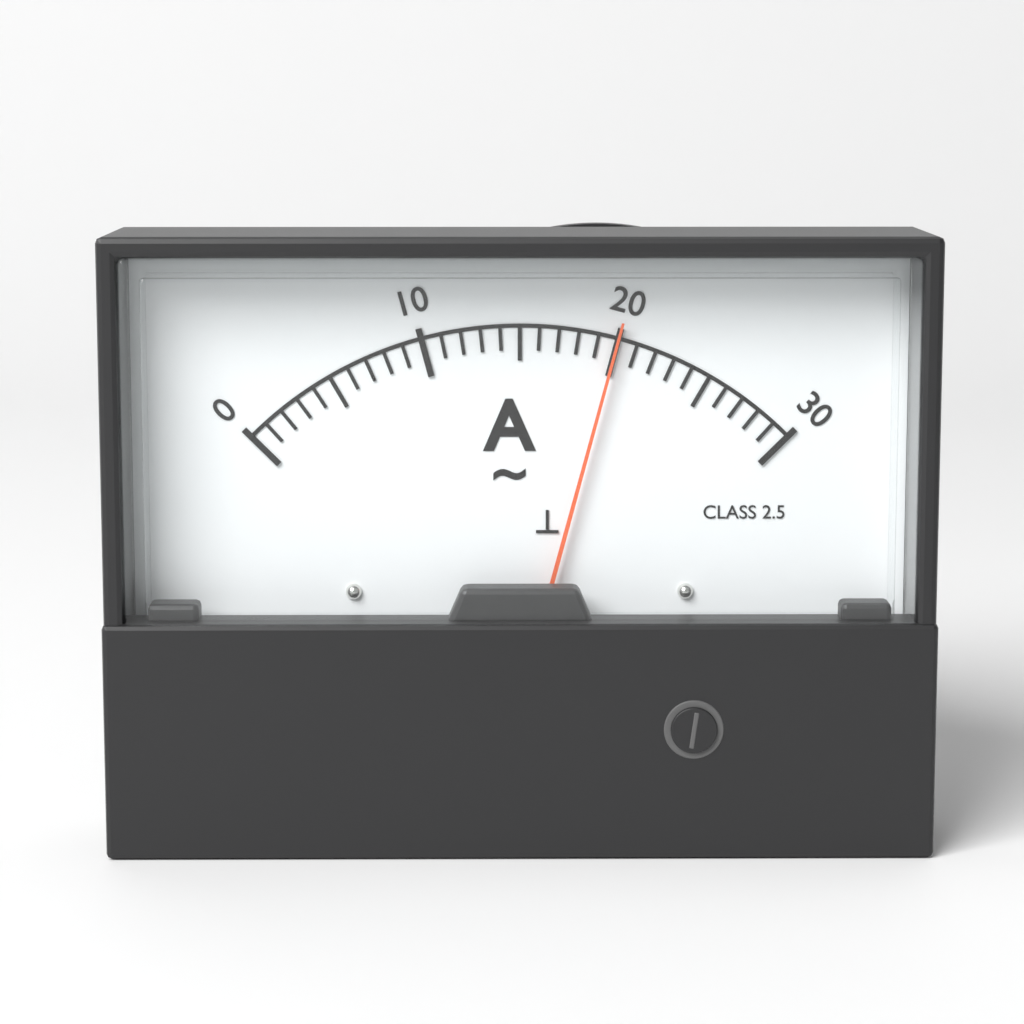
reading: 20 A
